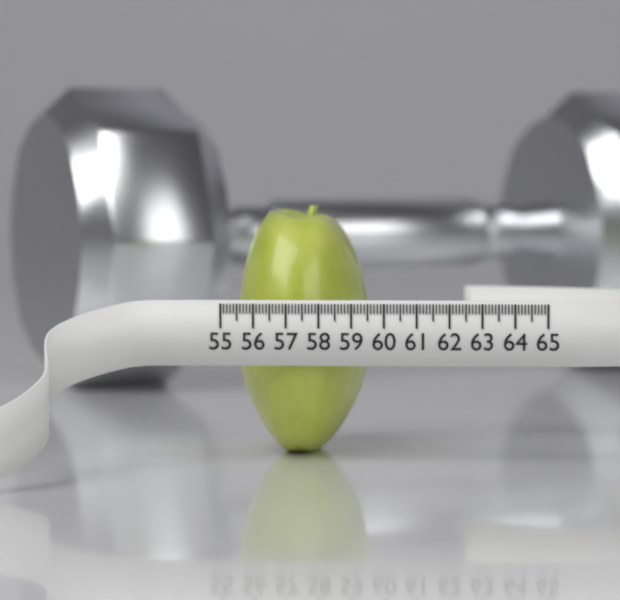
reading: 59.2 (no unit)
